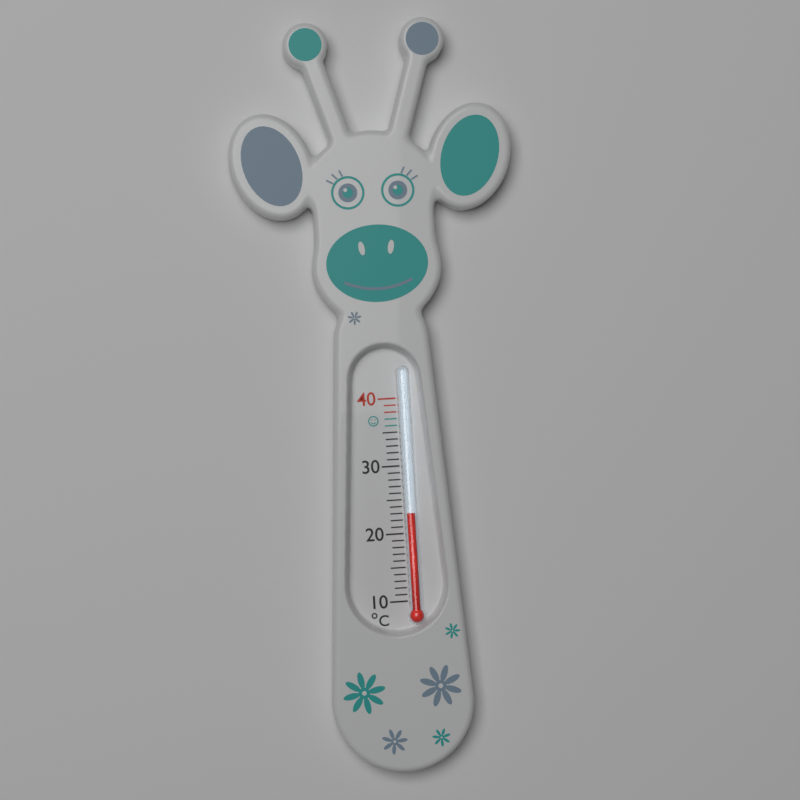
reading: 23 °C
